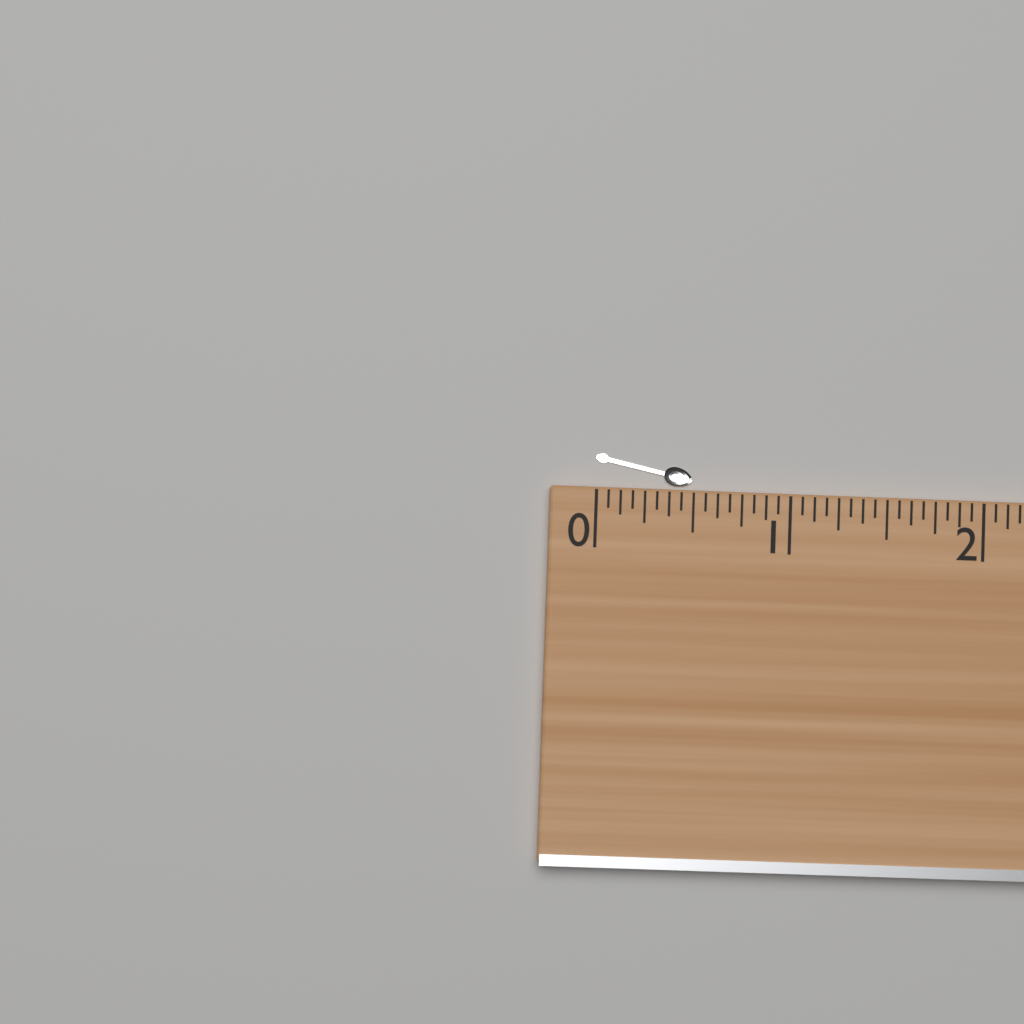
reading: 0.5000 (no unit)
